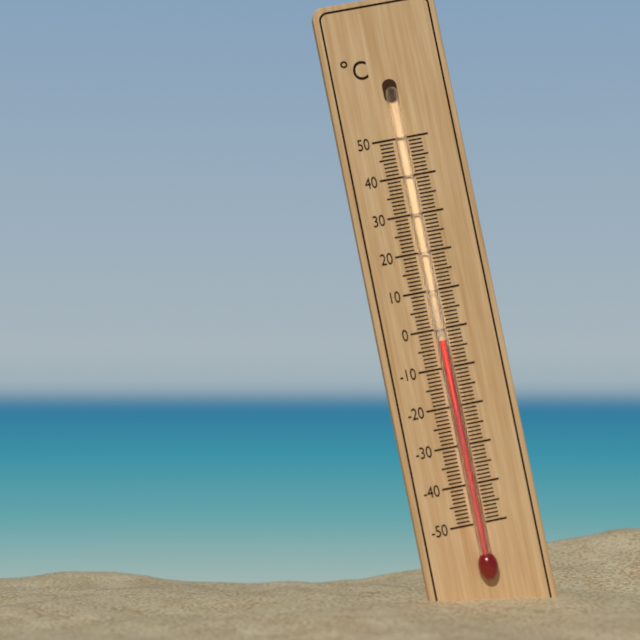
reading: -3 °C
